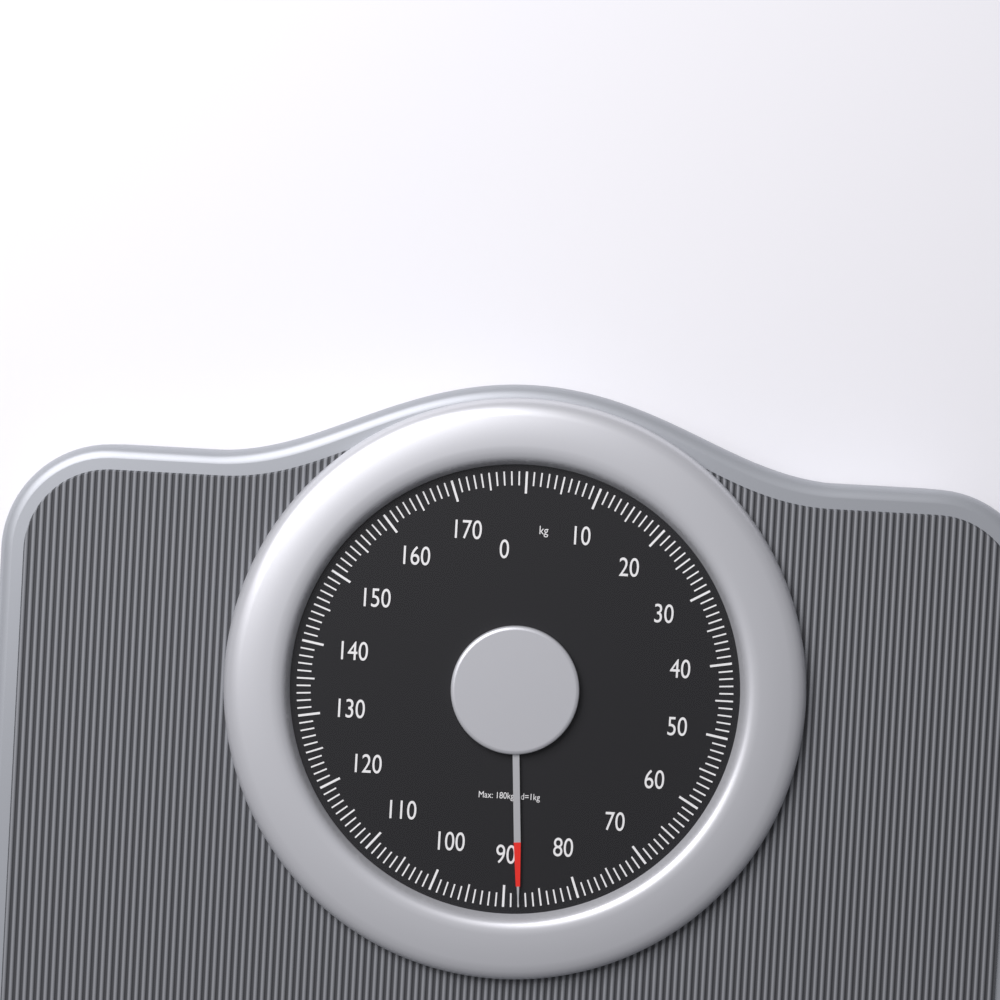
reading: 88 kg
